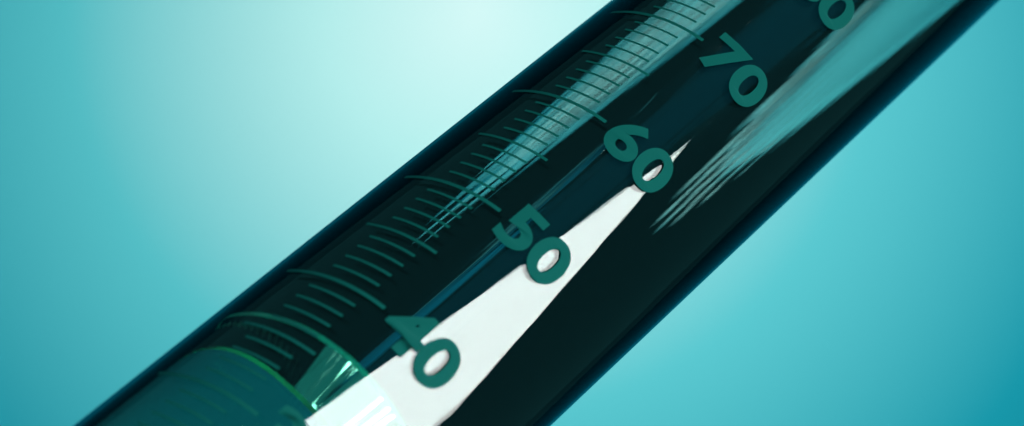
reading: 37 ml
